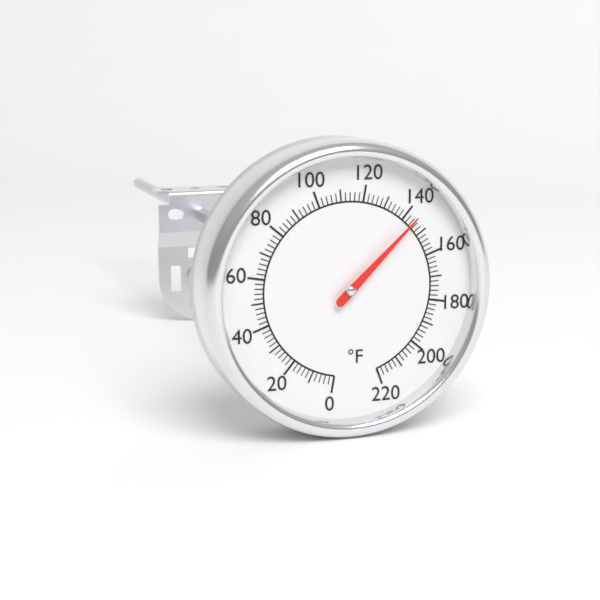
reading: 144 °F
